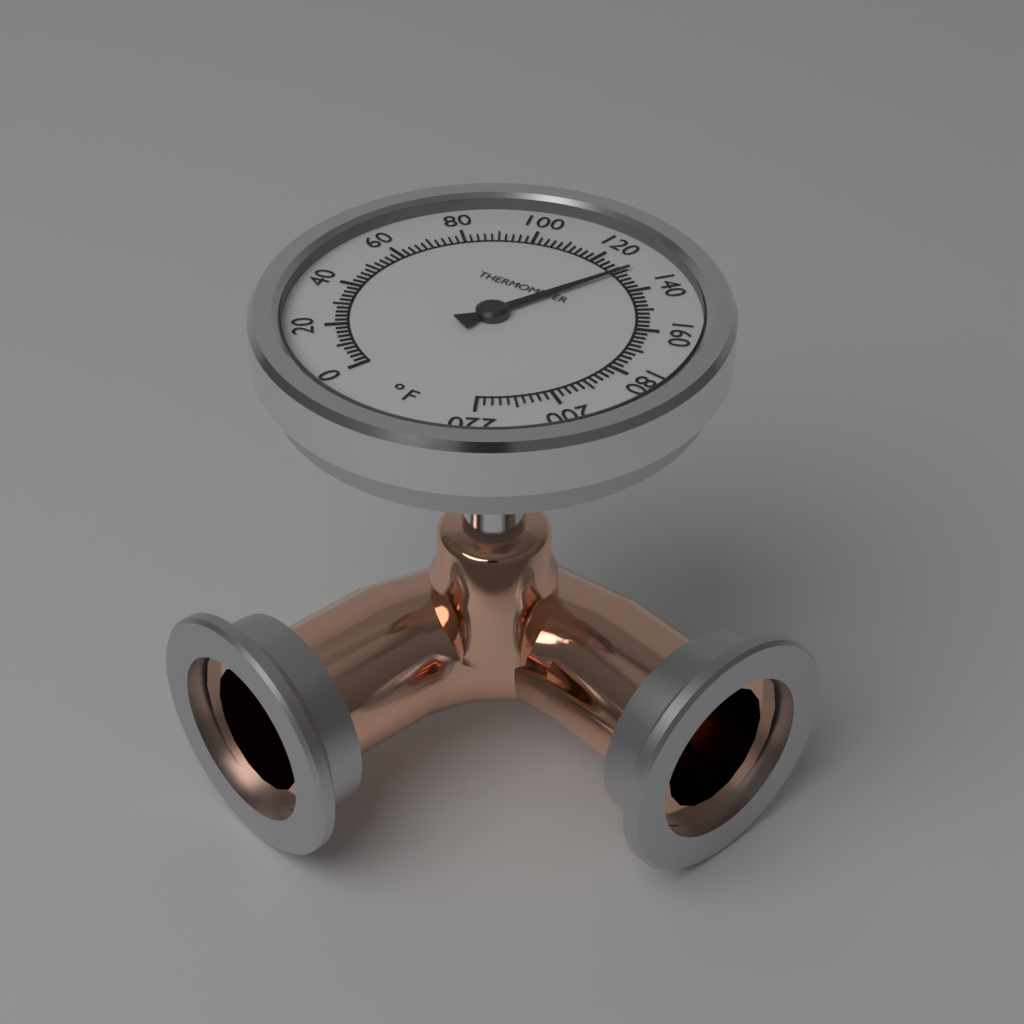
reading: 130 °F
